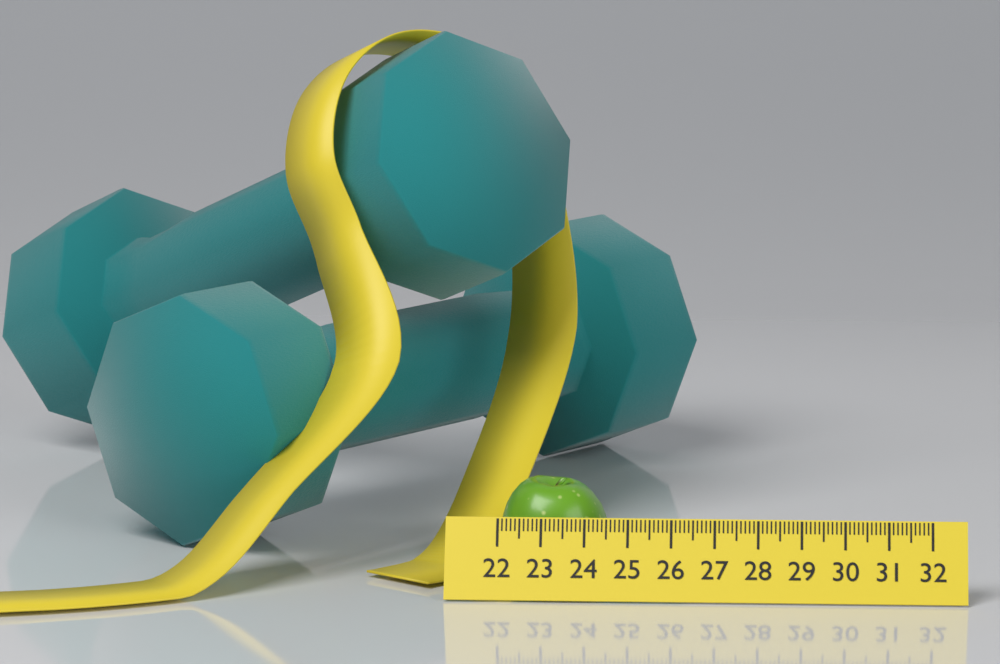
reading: 24.5 (no unit)
